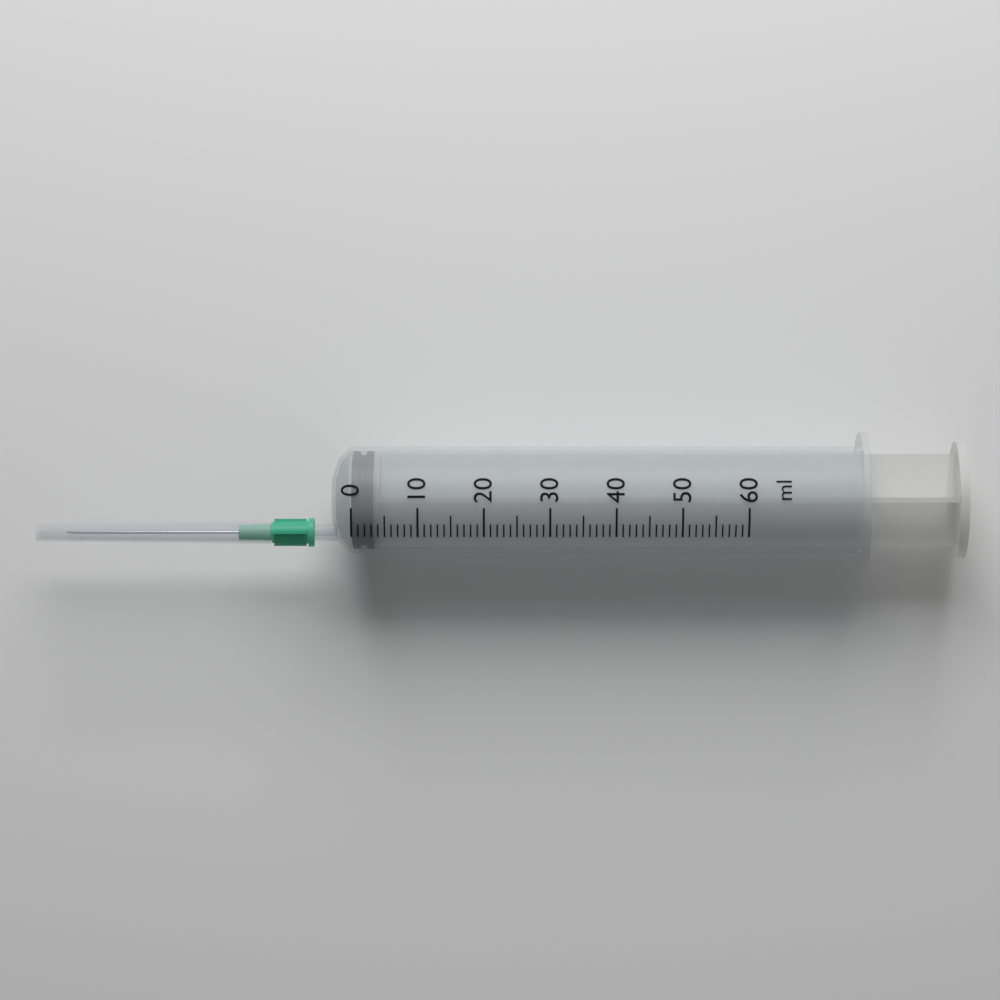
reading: 0 ml
